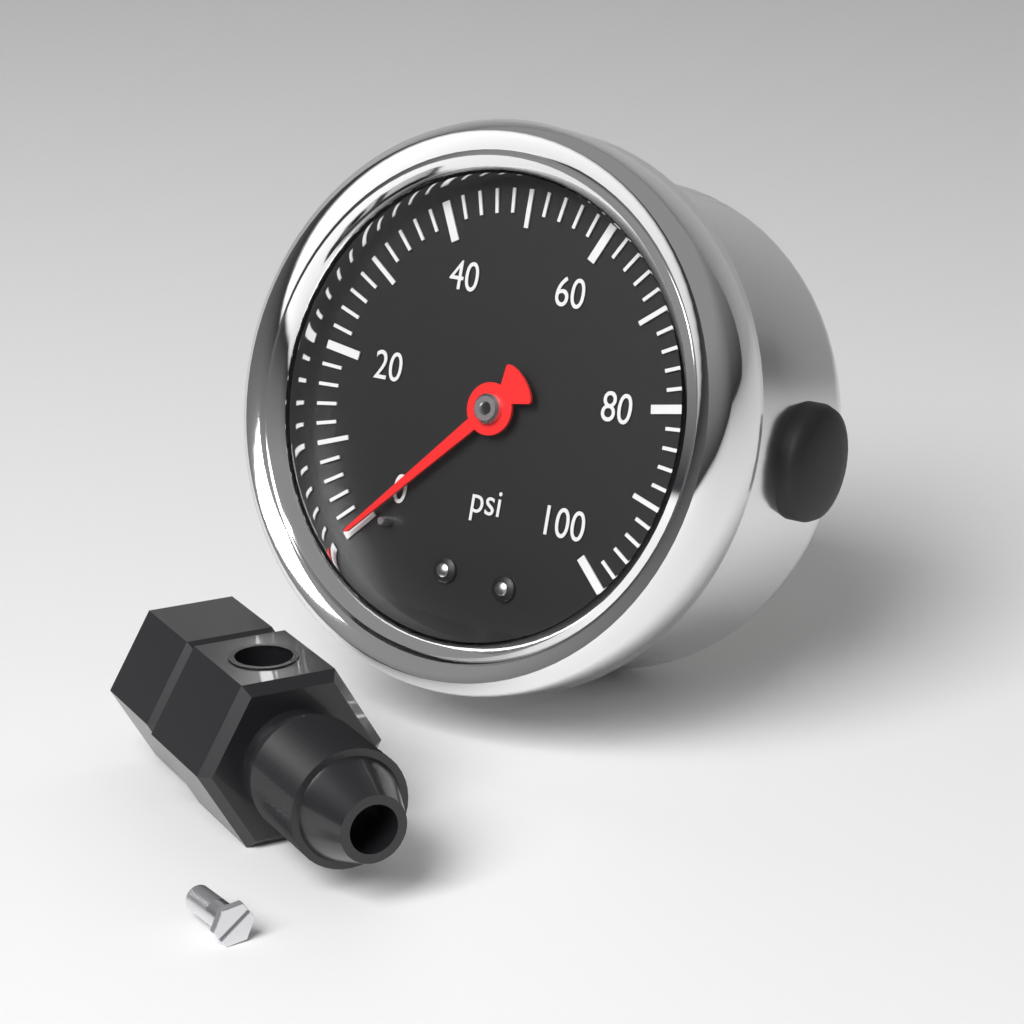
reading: 0 psi
